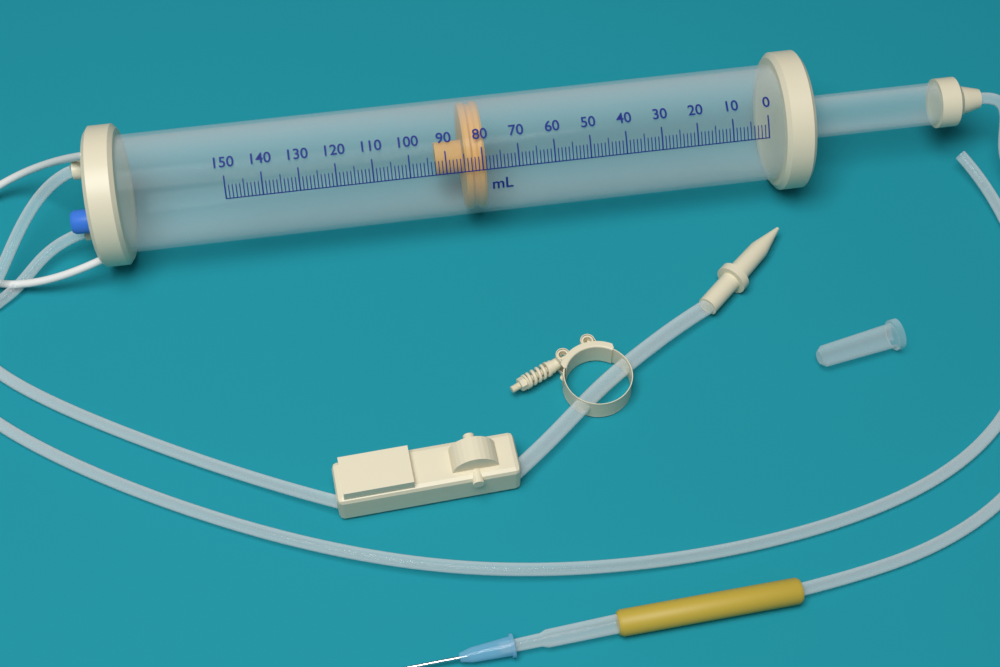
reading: 79 ml
